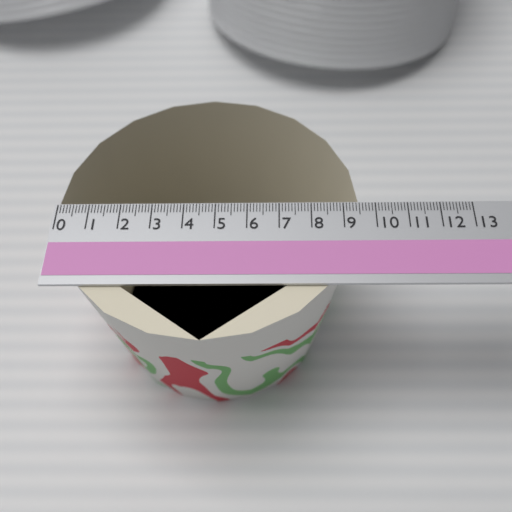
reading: 9.5 (no unit)
